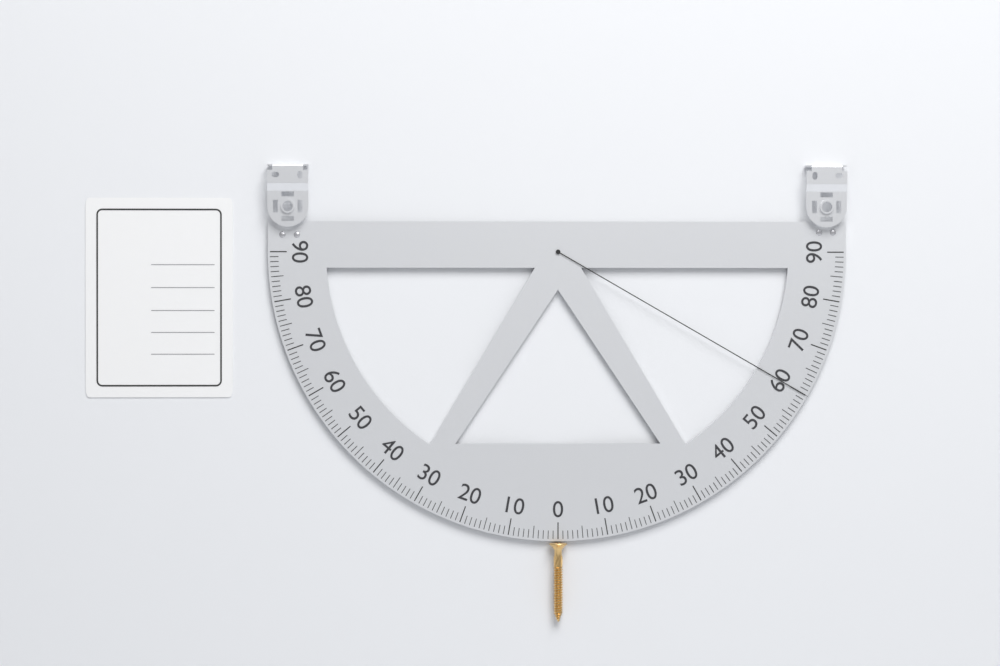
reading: 60 (no unit)
